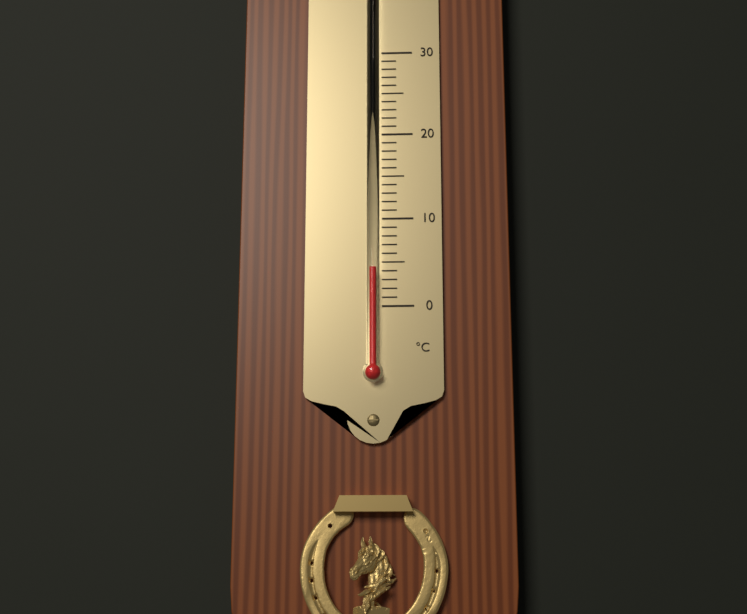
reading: 4 °C
